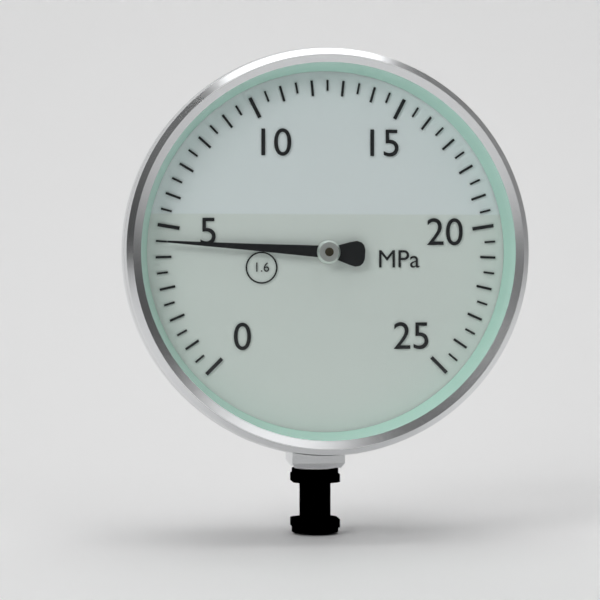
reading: 4.5 MPa
